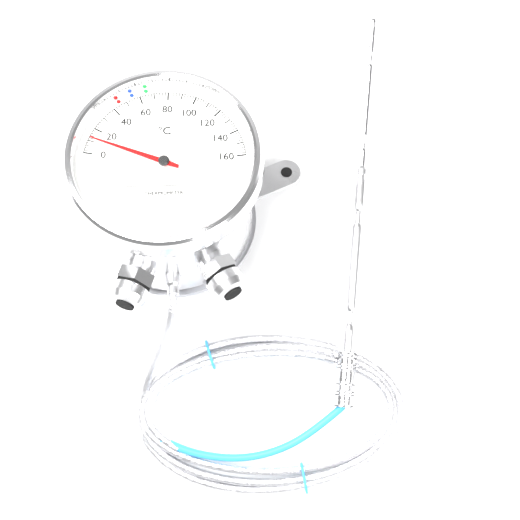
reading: 12 °C
